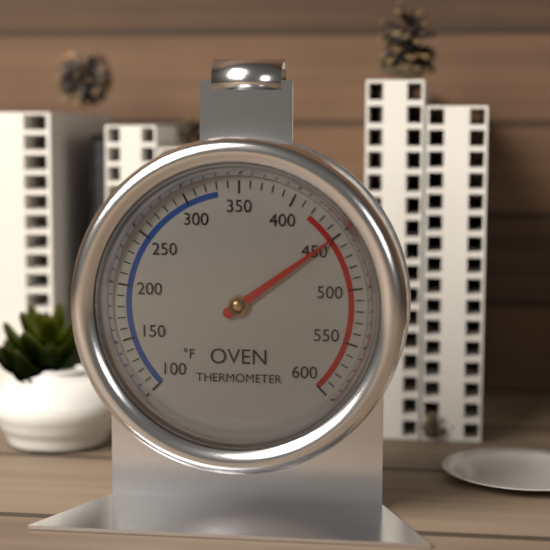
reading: 450 °F
